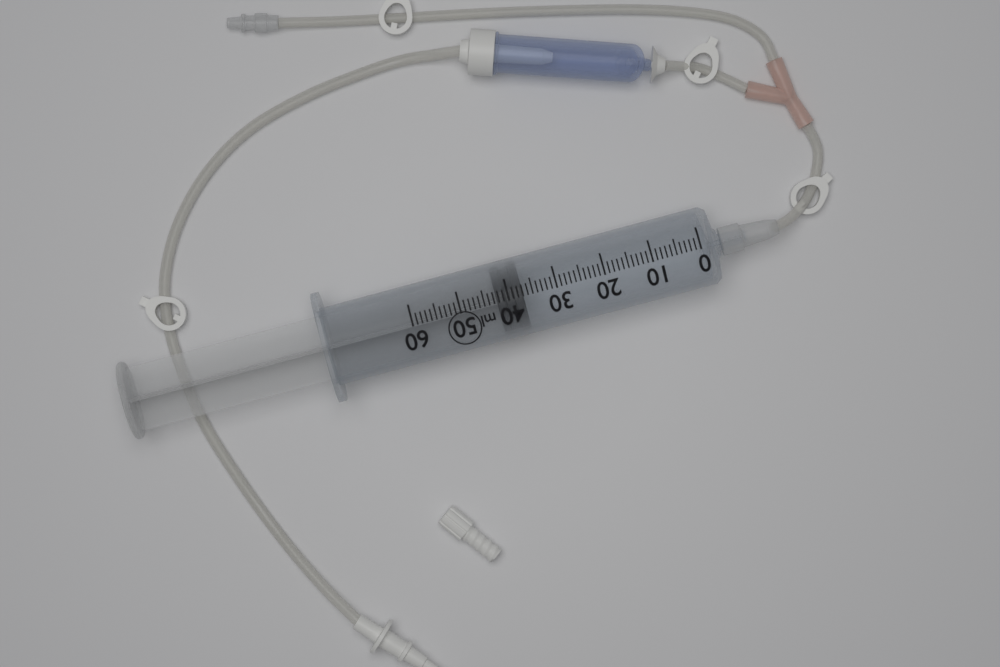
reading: 37 ml
